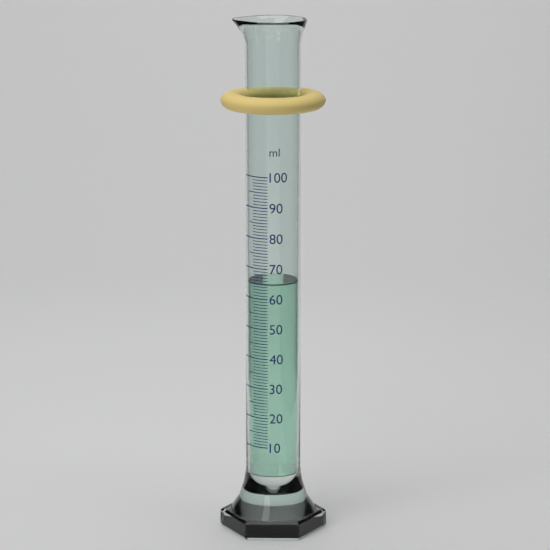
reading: 65 ml
